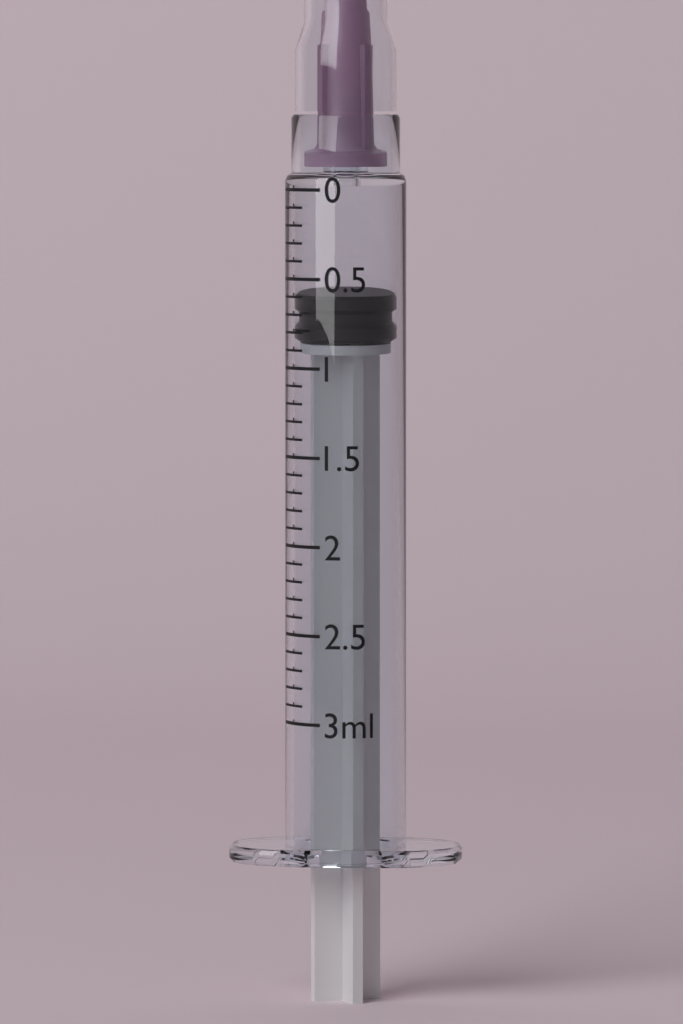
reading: 0.6 ml
